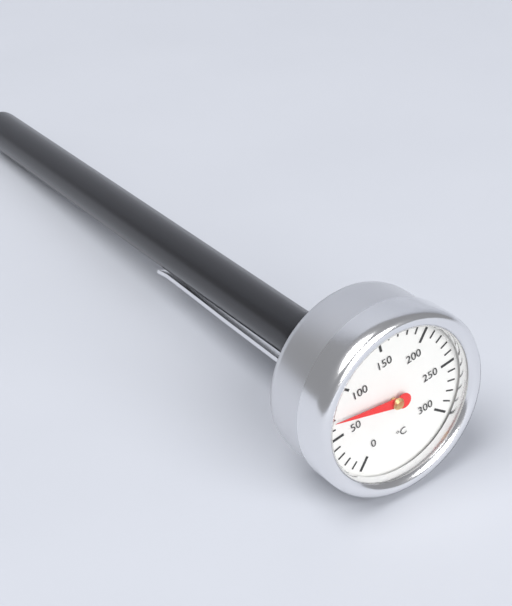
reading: 70 °C
